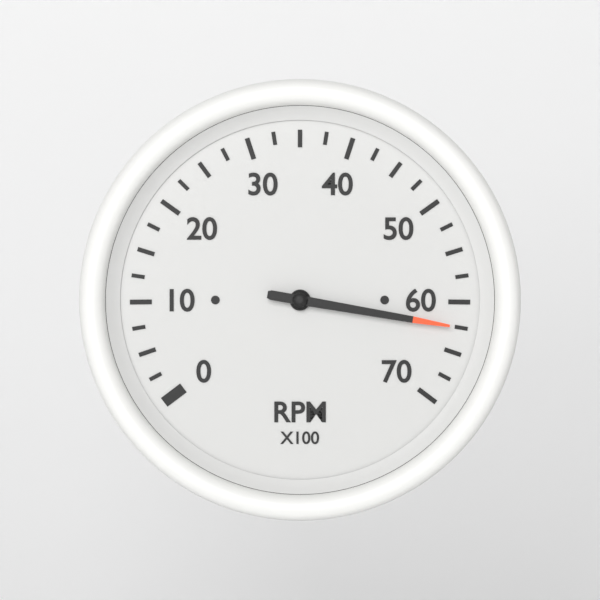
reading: 62.5 RPM x100
